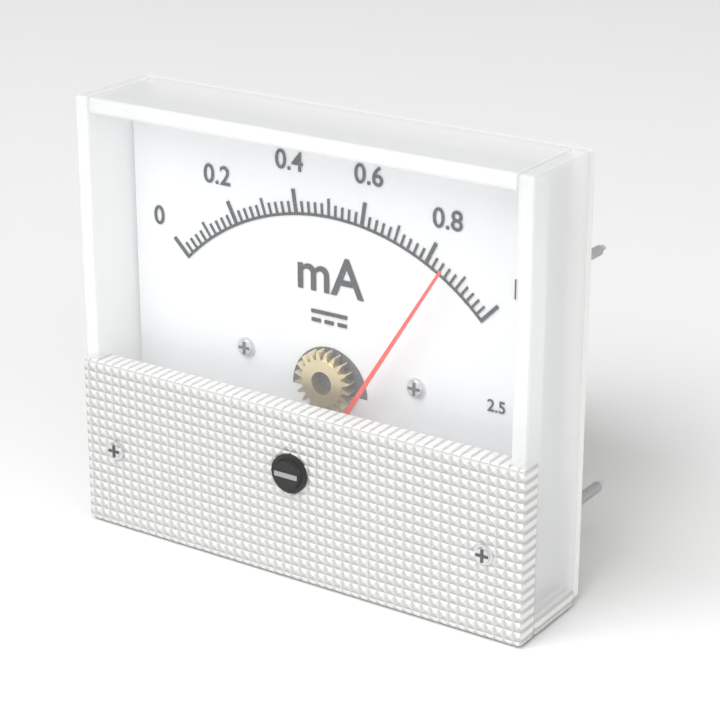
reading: 0.86 mA
